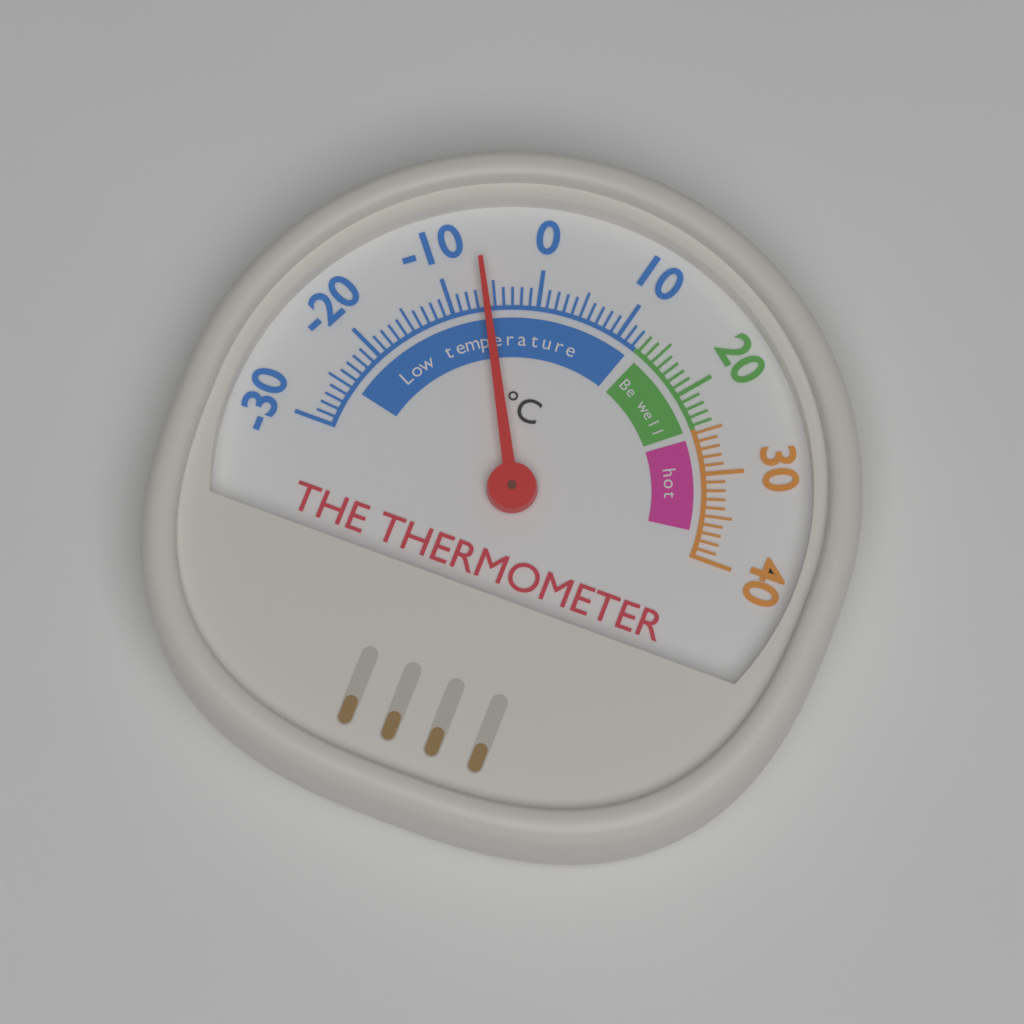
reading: -6 °C
